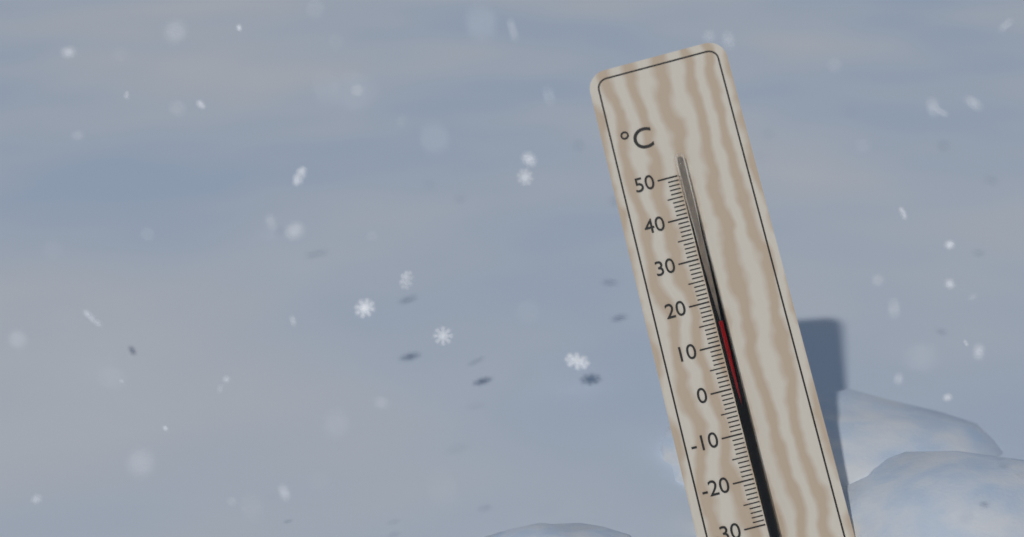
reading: 15 °C
